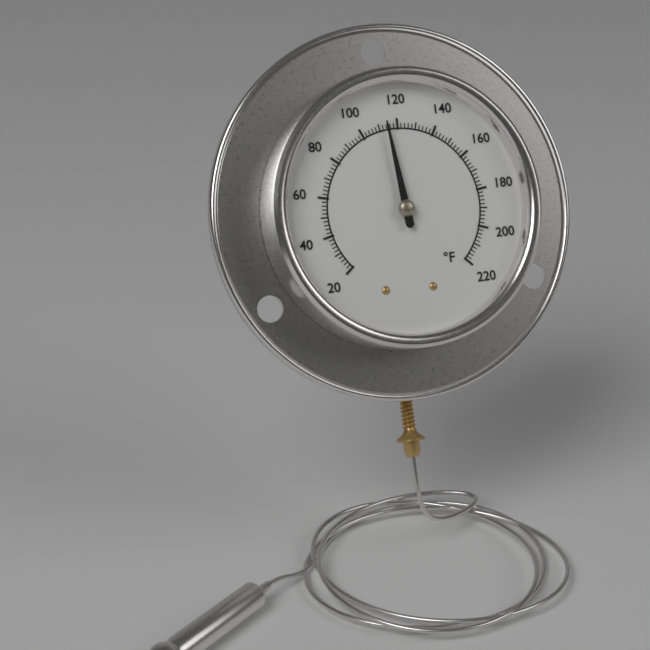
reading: 114 °F
